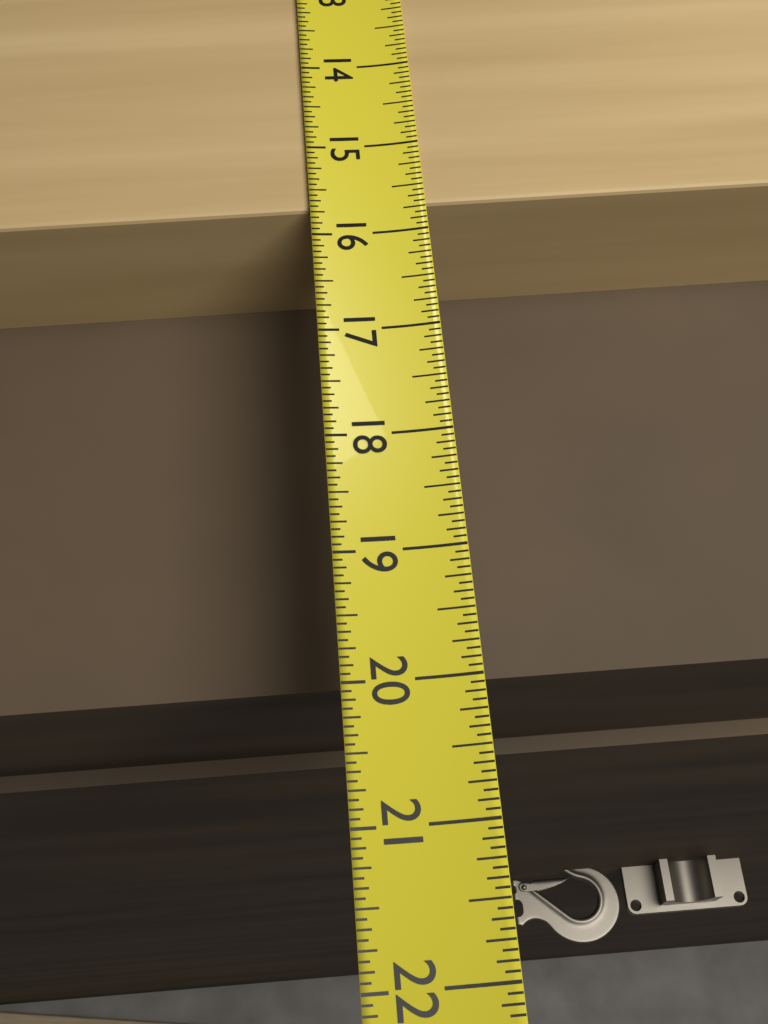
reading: 15.6875 (no unit)
